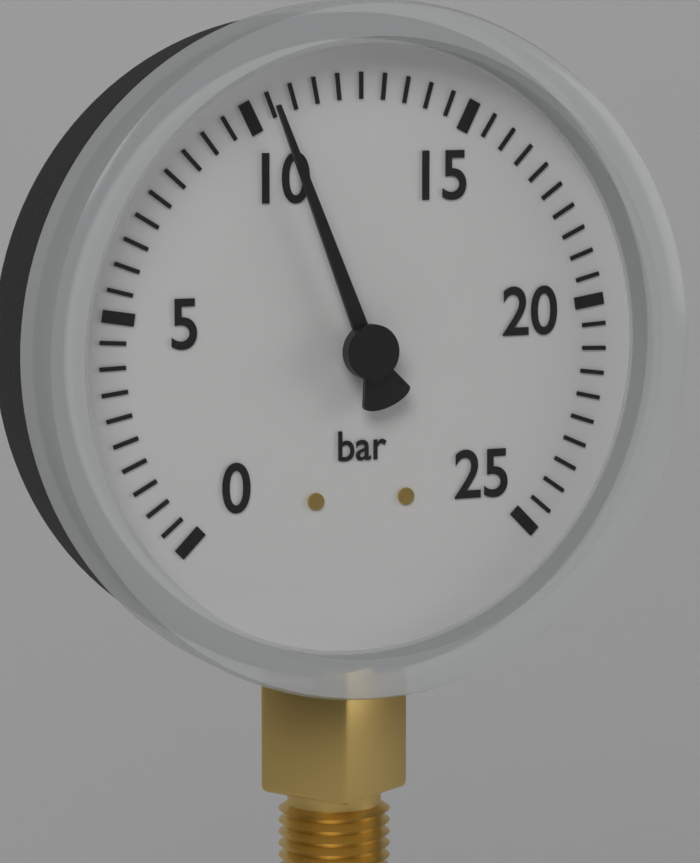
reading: 10.5 bar
